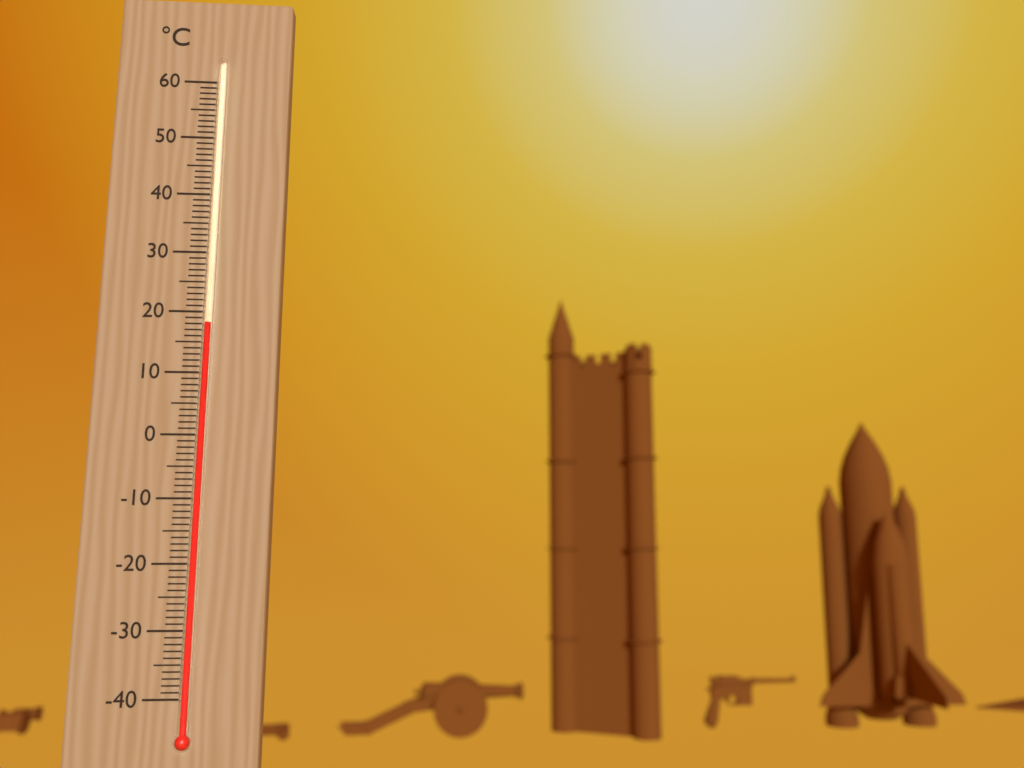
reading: 18 °C
